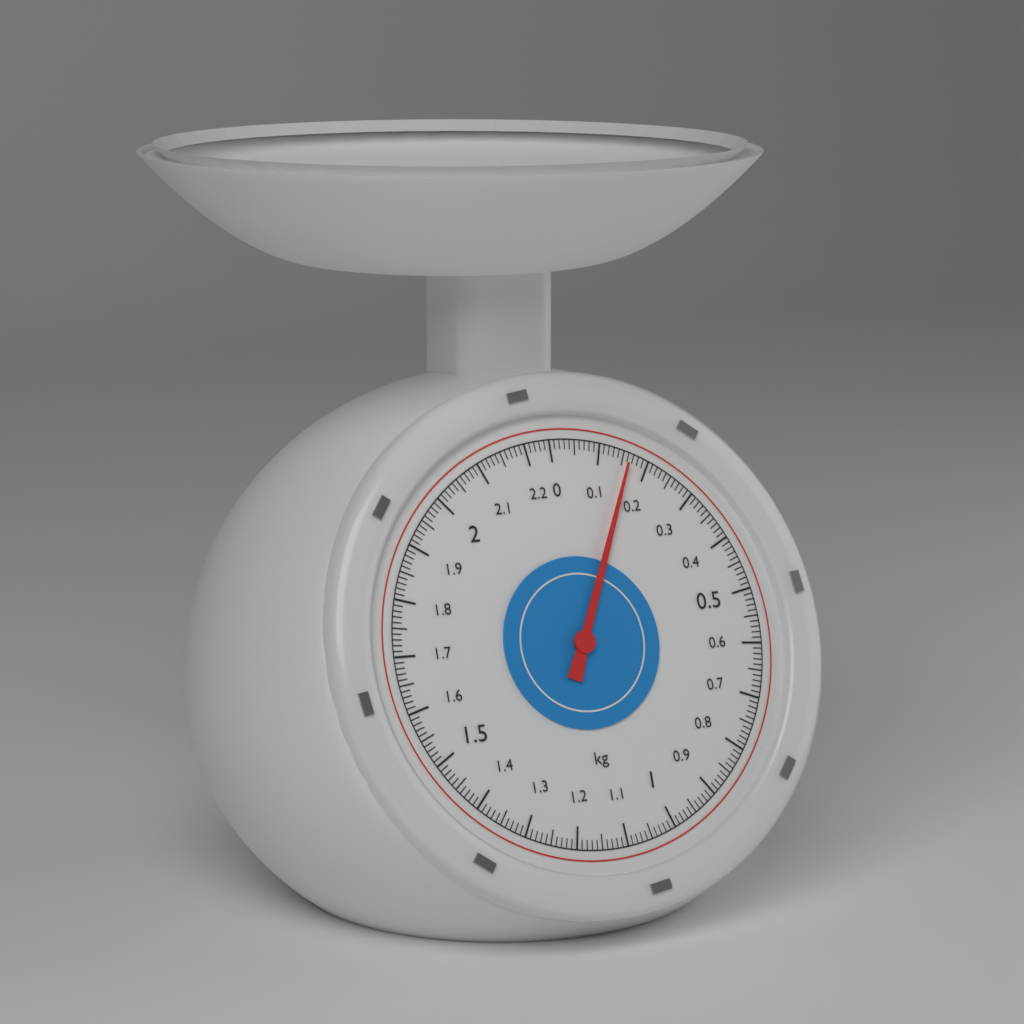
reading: 0.16 kg
